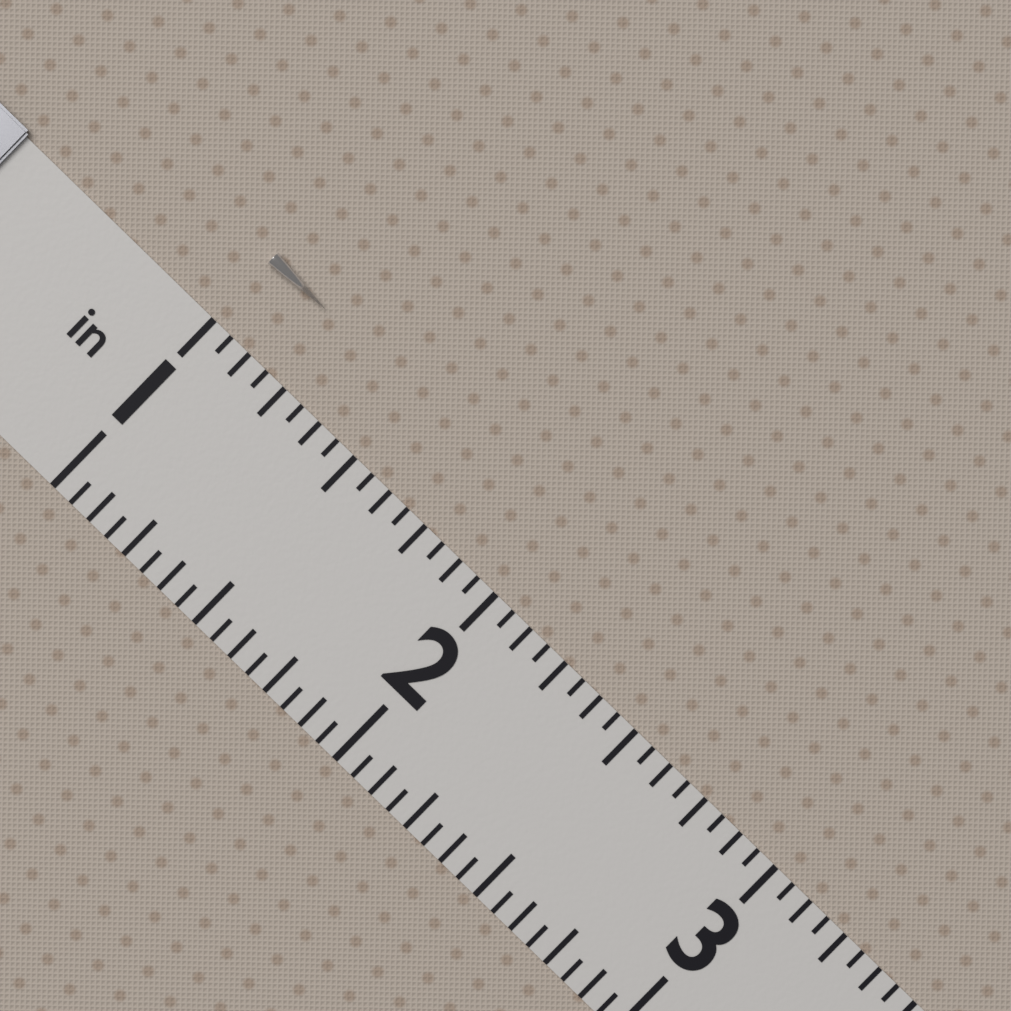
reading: 1.1875 in
